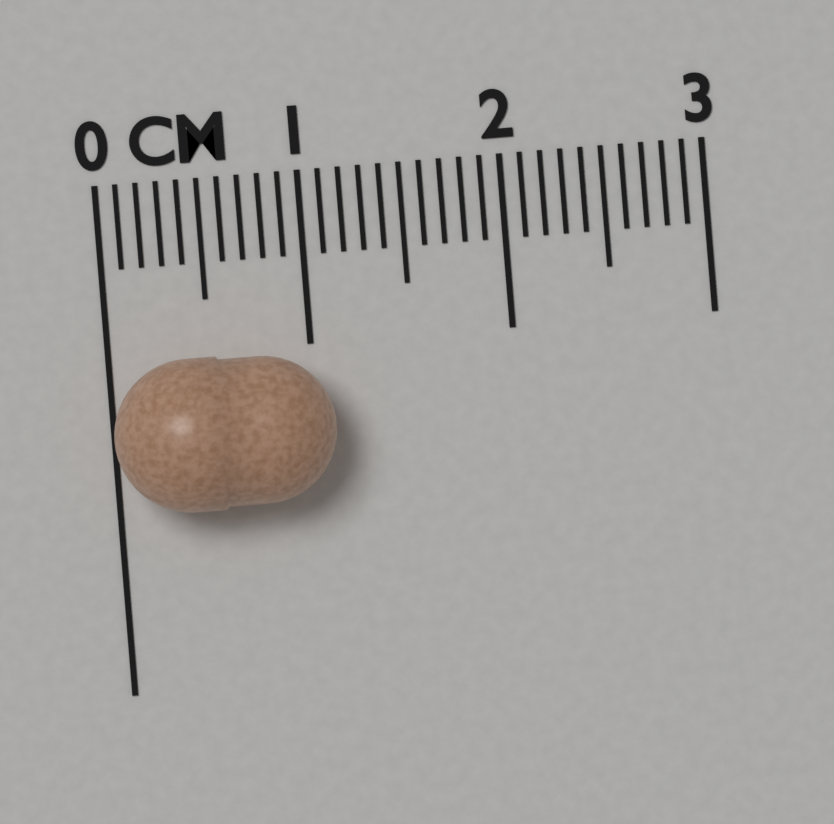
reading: 1.1 cm
